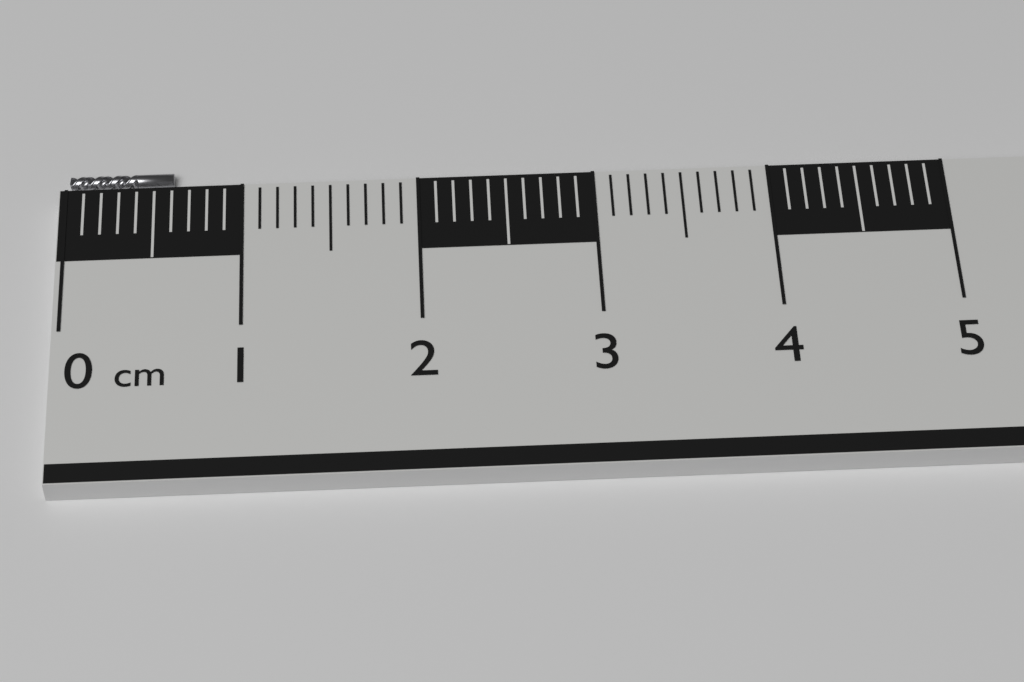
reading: 0.6 cm
